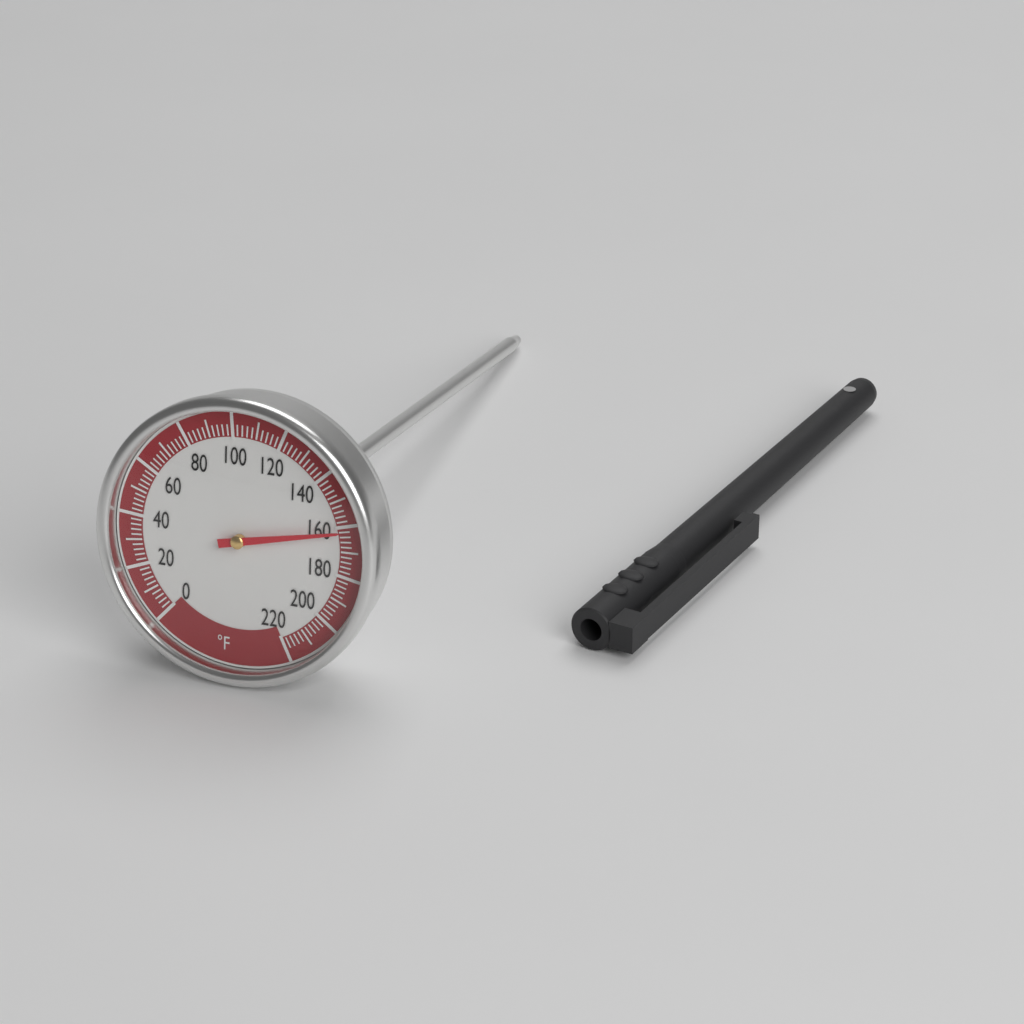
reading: 162 °F
